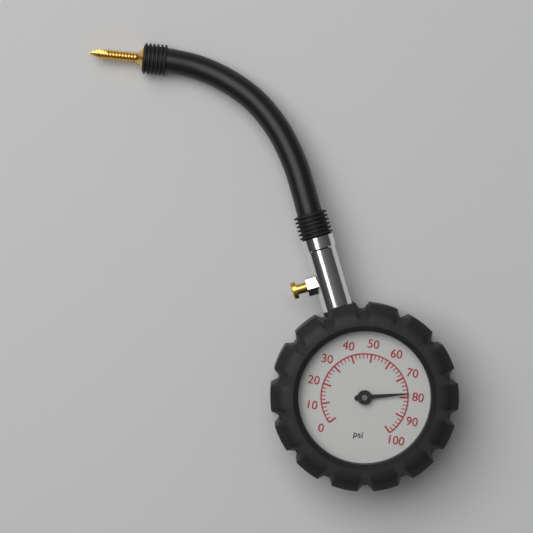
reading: 78 psi
